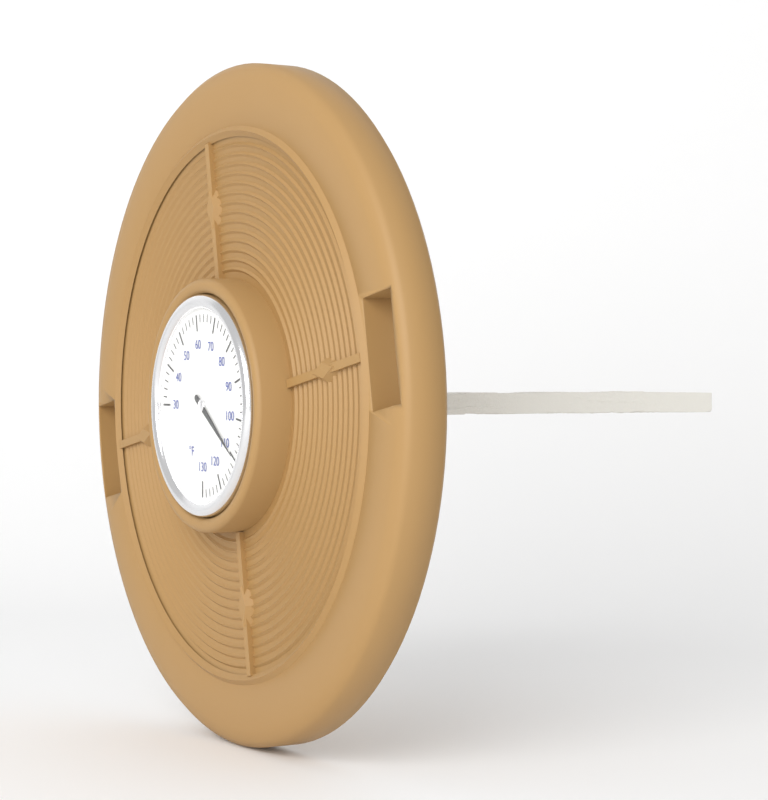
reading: 110 °F
